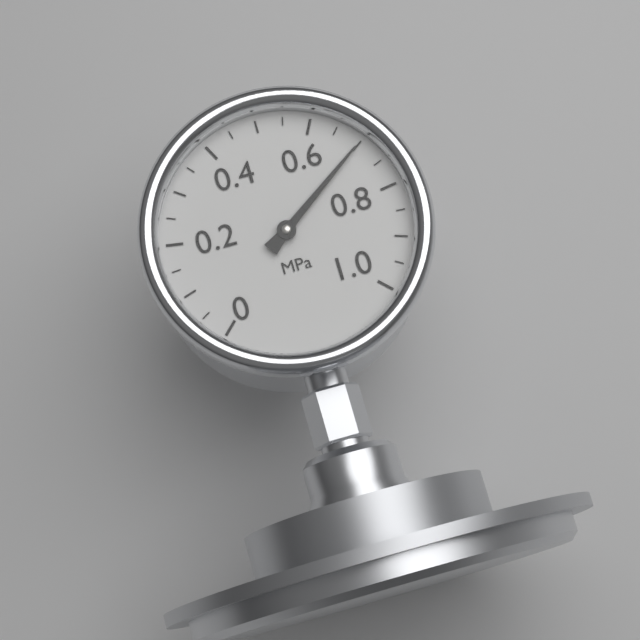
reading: 0.70 MPa
